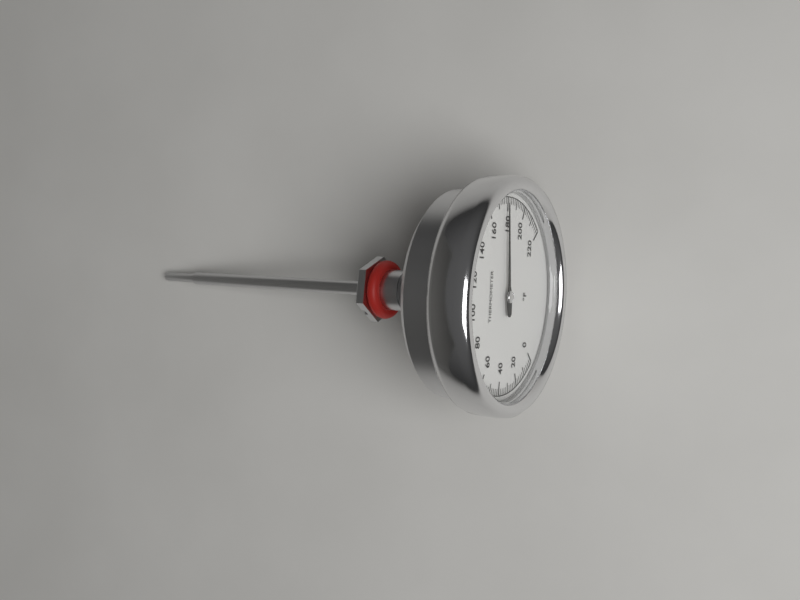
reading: 178 °F
